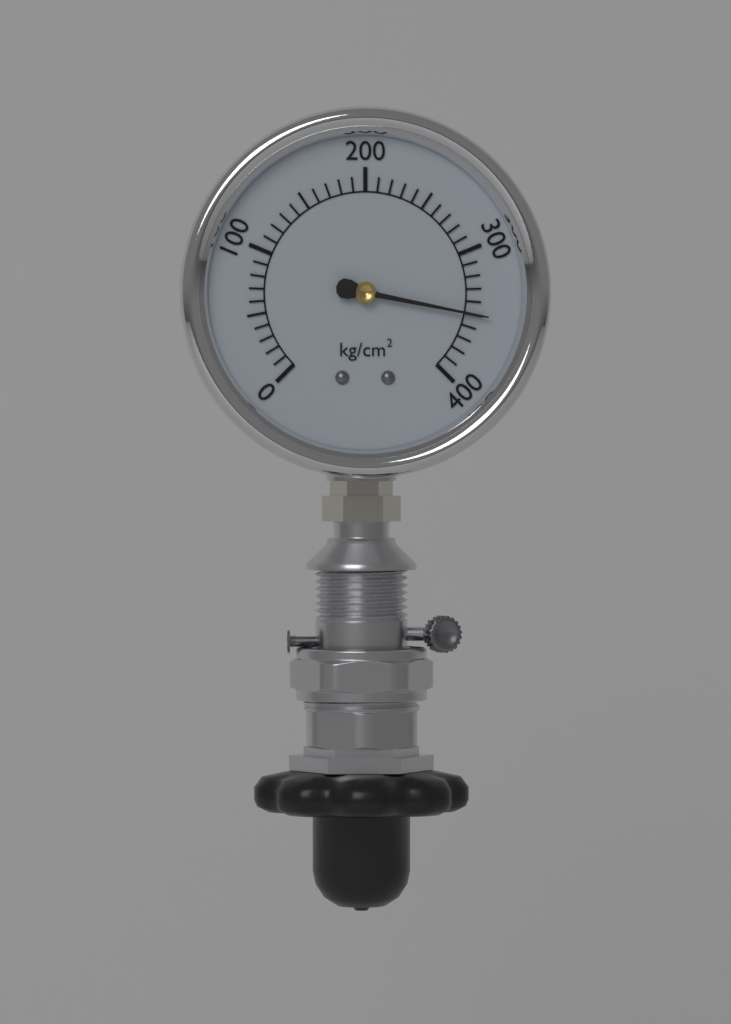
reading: 350 kg/cm²
